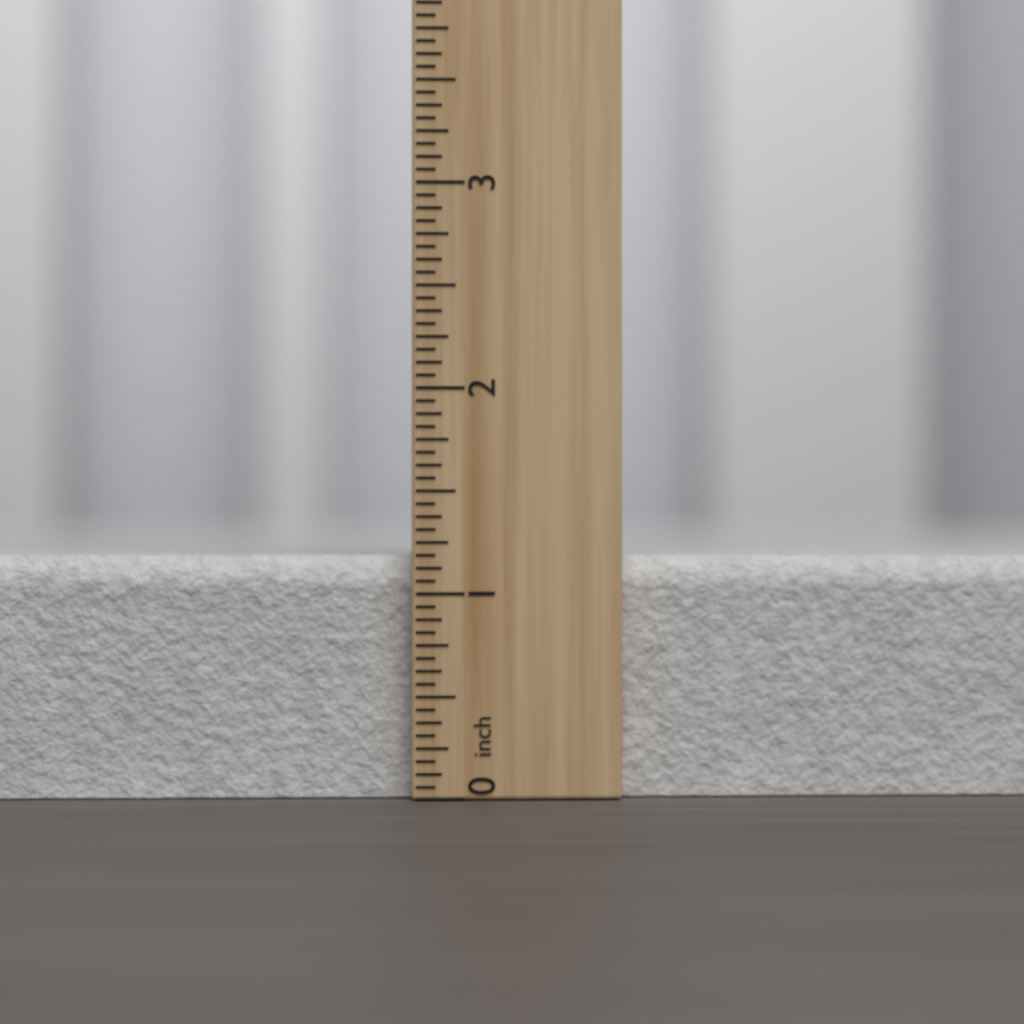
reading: 1.1875 inch
